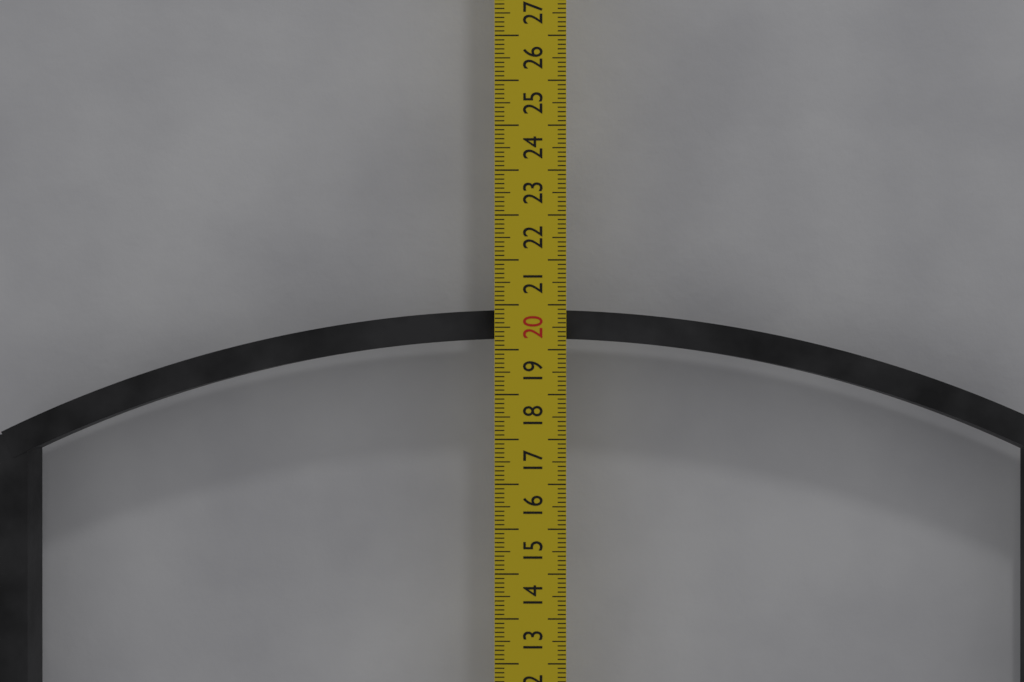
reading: 19.9 cm
